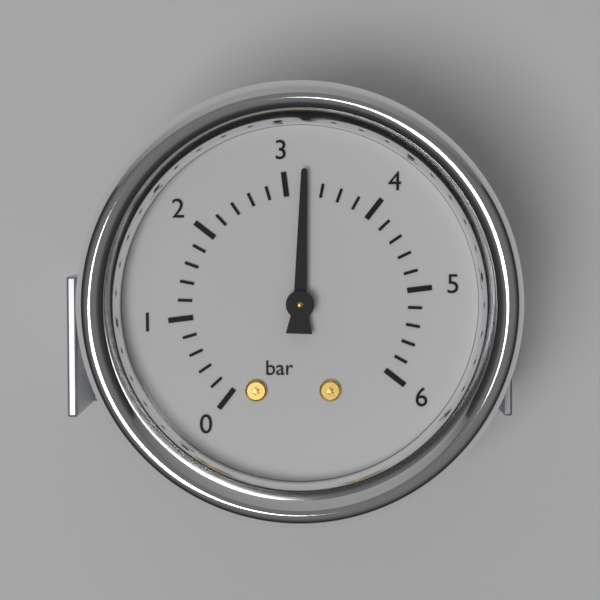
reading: 3.2 bar
